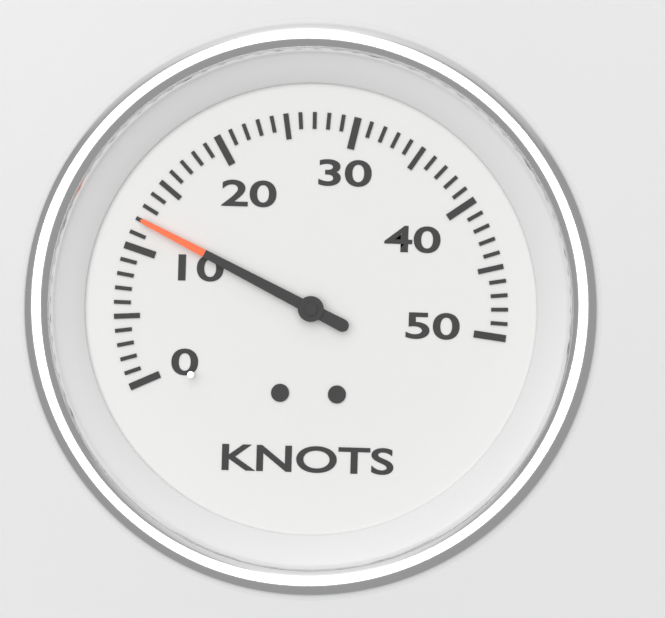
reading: 12 knots
